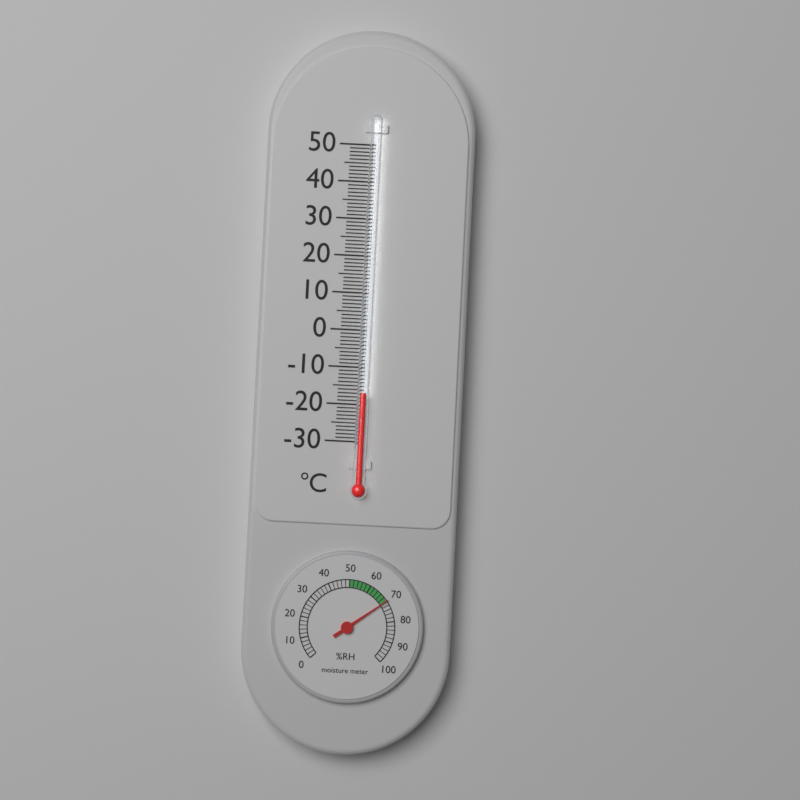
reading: -17 °C
